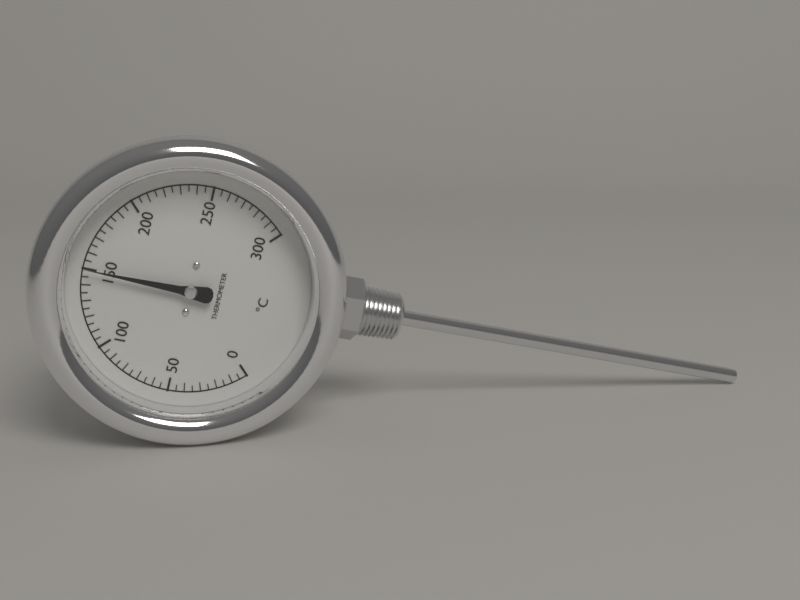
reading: 150 °C
